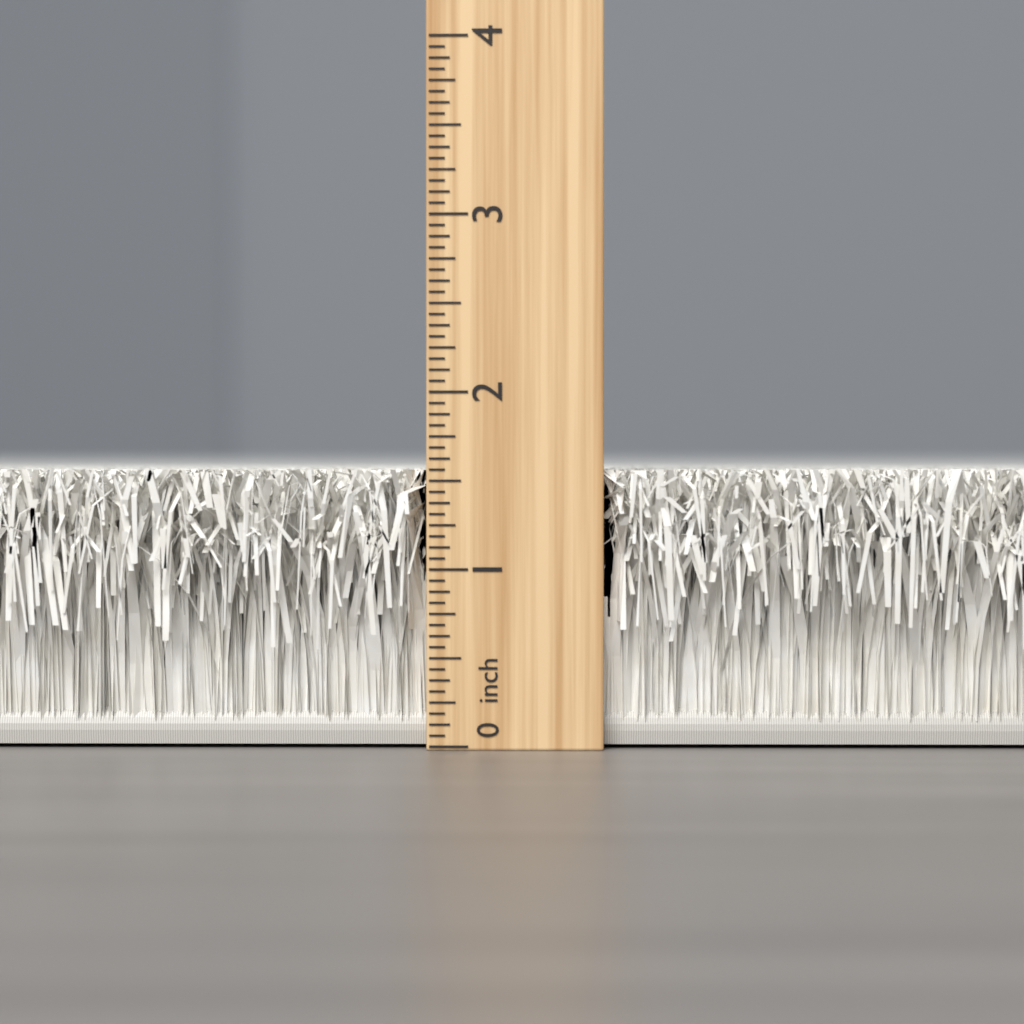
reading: 1.5625 inch
